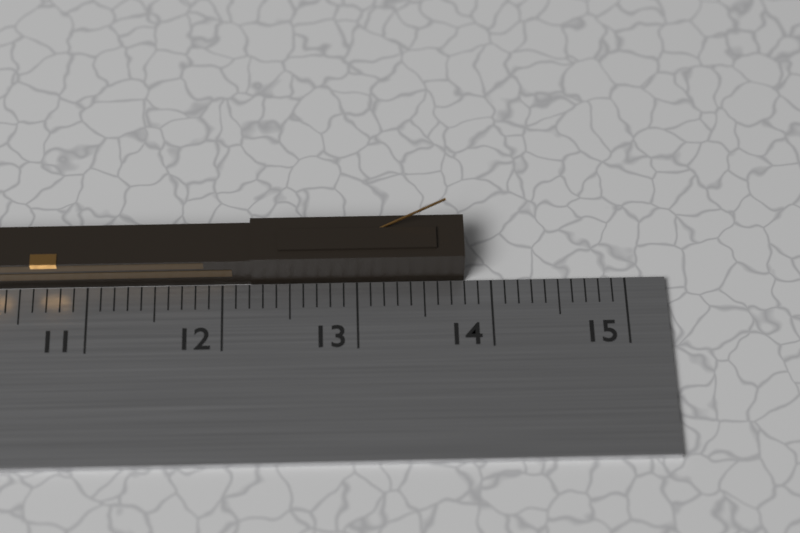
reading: 13.8 cm
